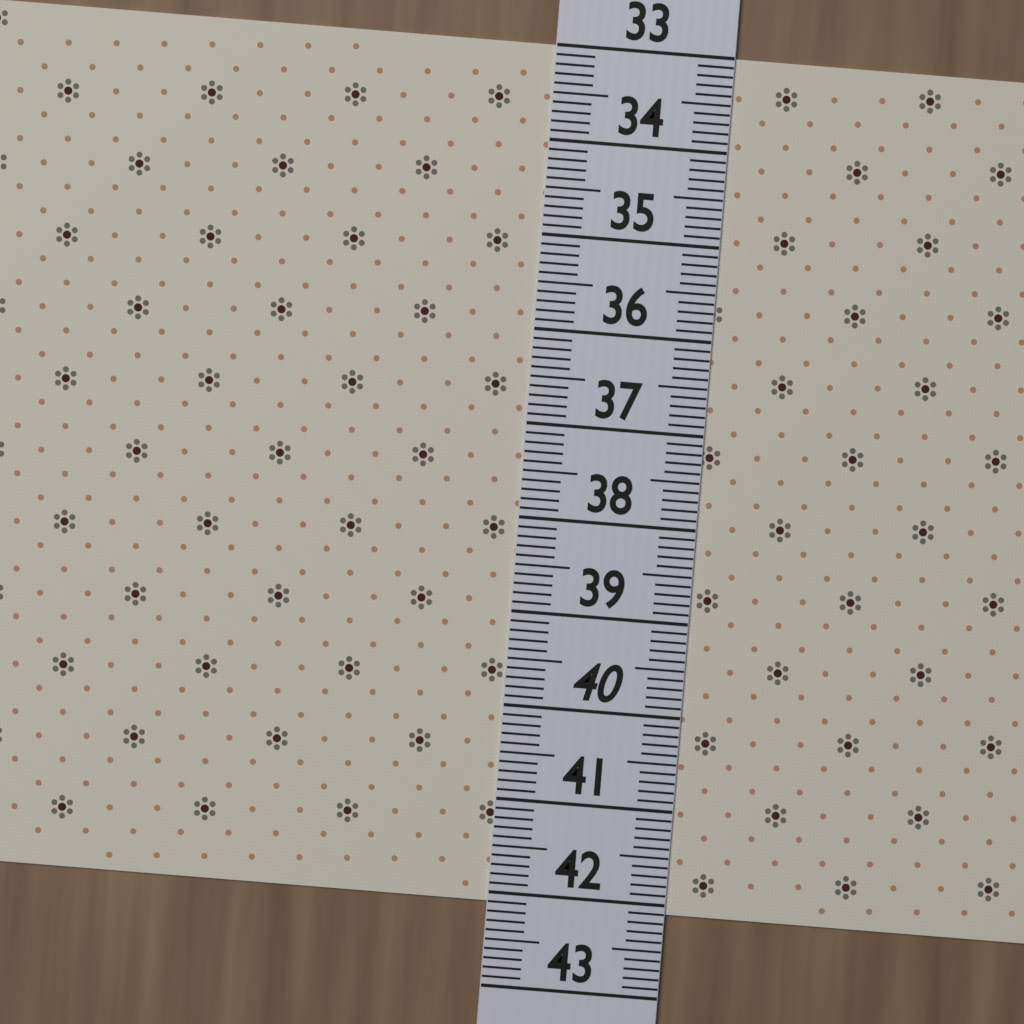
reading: 42.1 (no unit)
